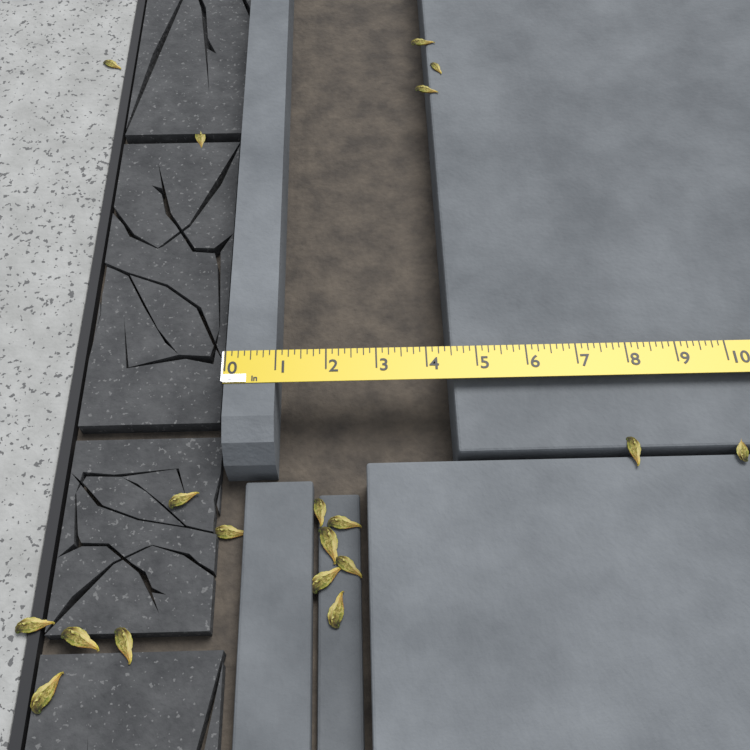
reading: 1.000 in
